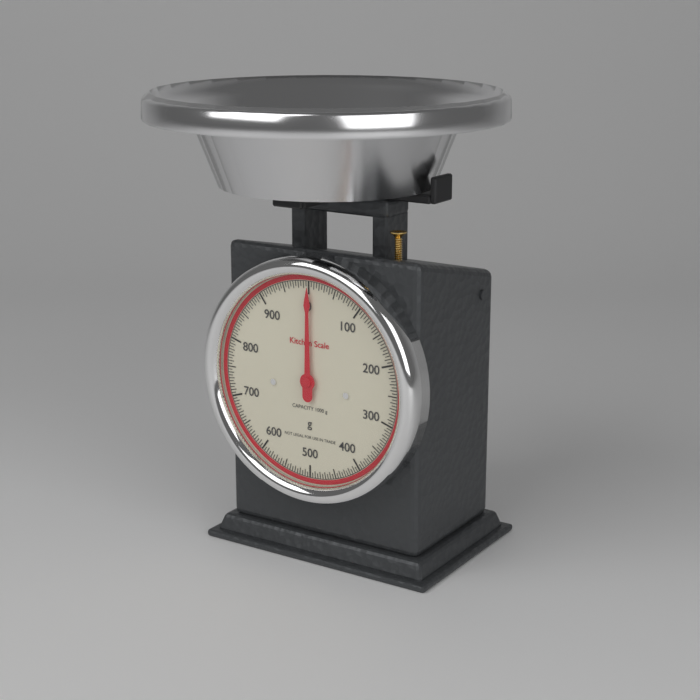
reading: 0 g
